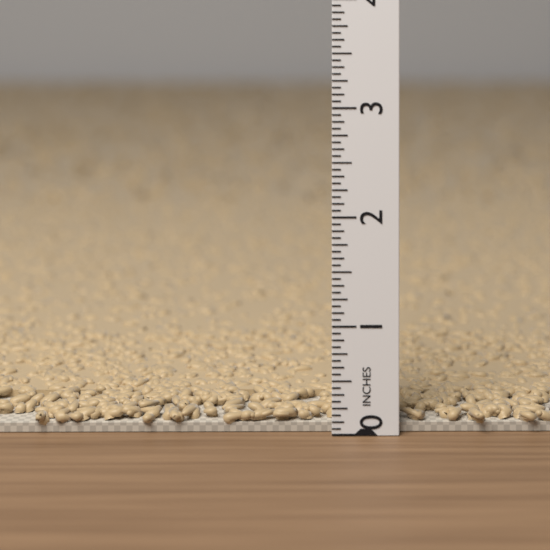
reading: 0.2500 in
